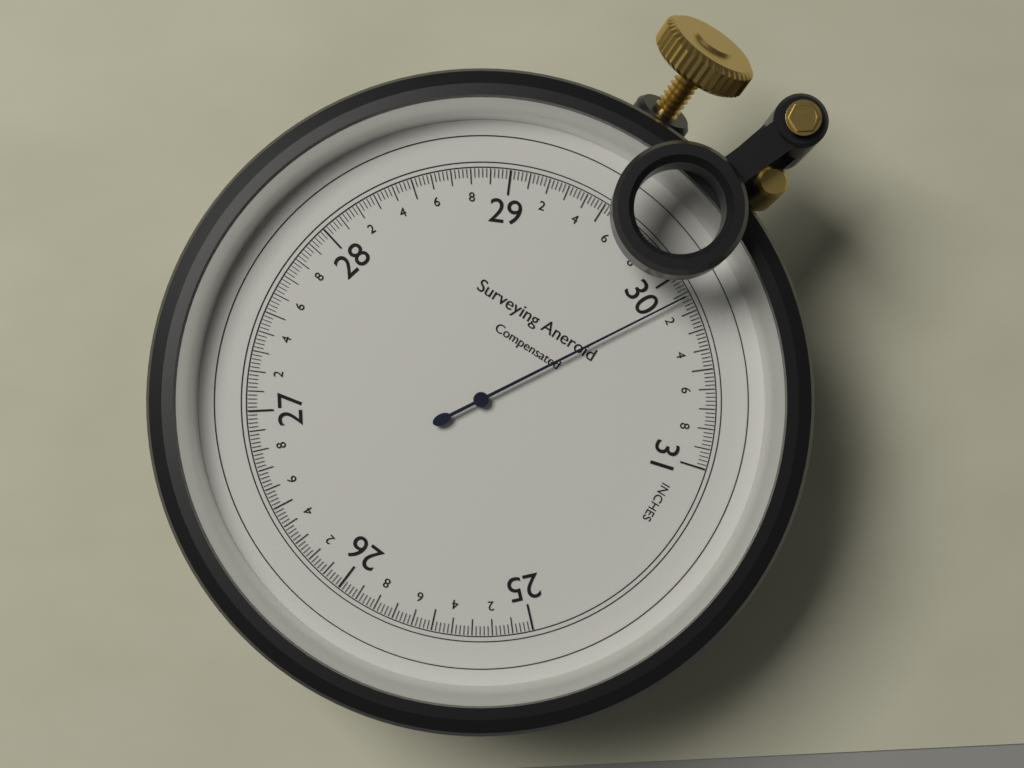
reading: 30.12 inches
